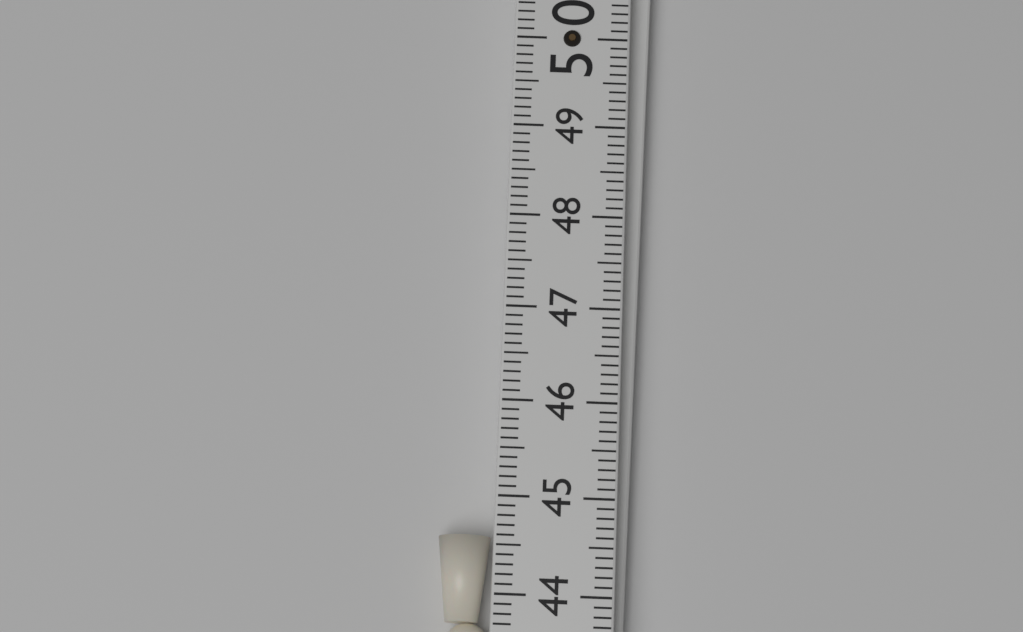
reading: 44.6 (no unit)
